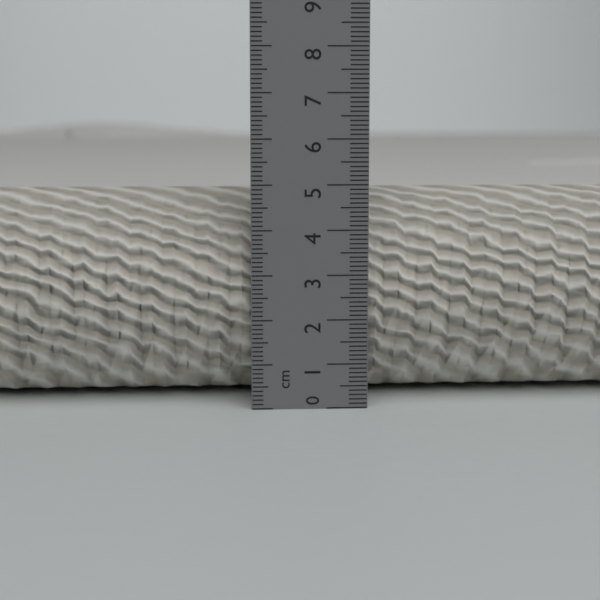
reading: 4.8 cm
